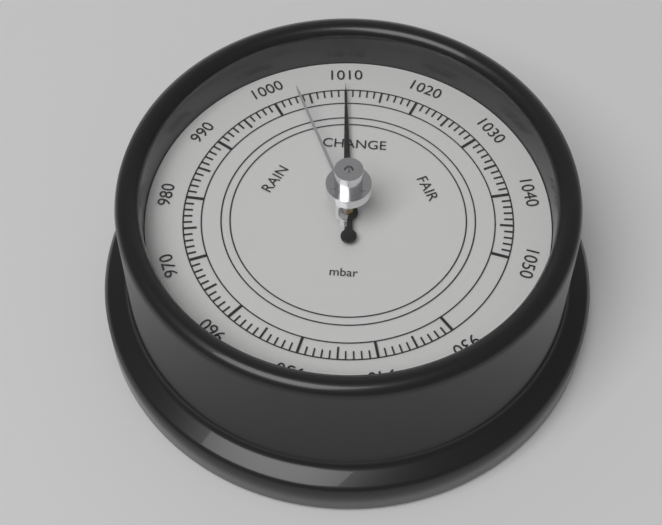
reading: 1010 mbar
